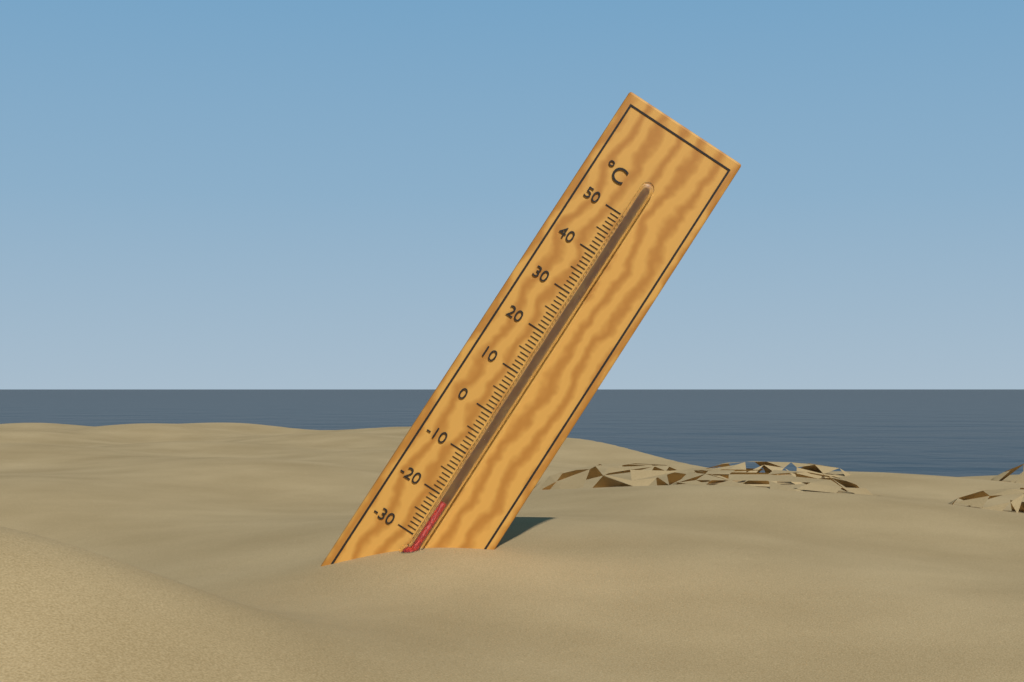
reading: -21 °C
